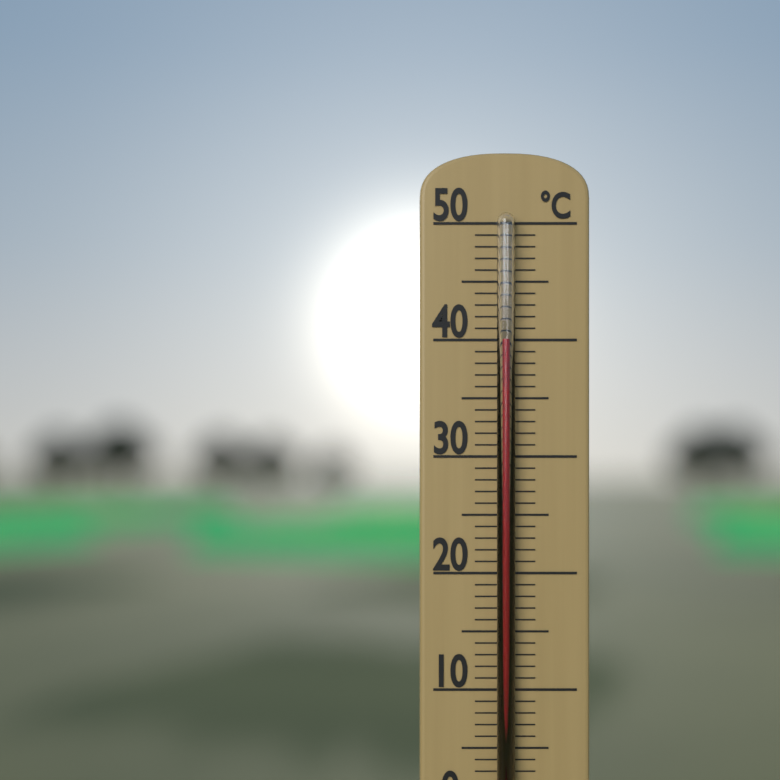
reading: 40 °C
